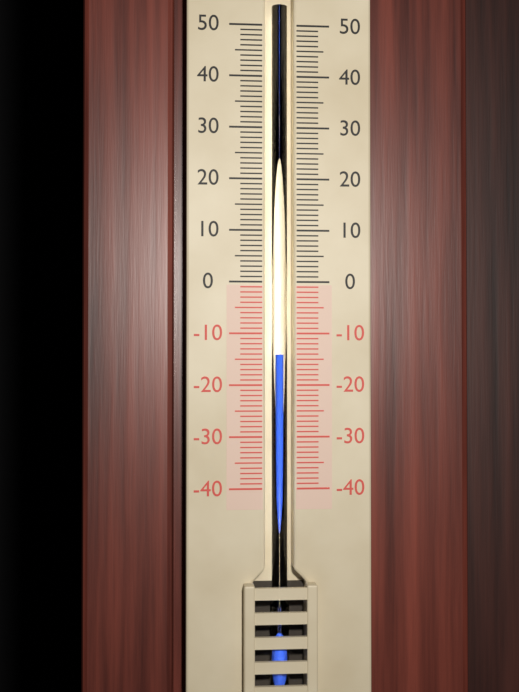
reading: -14 (no unit)
